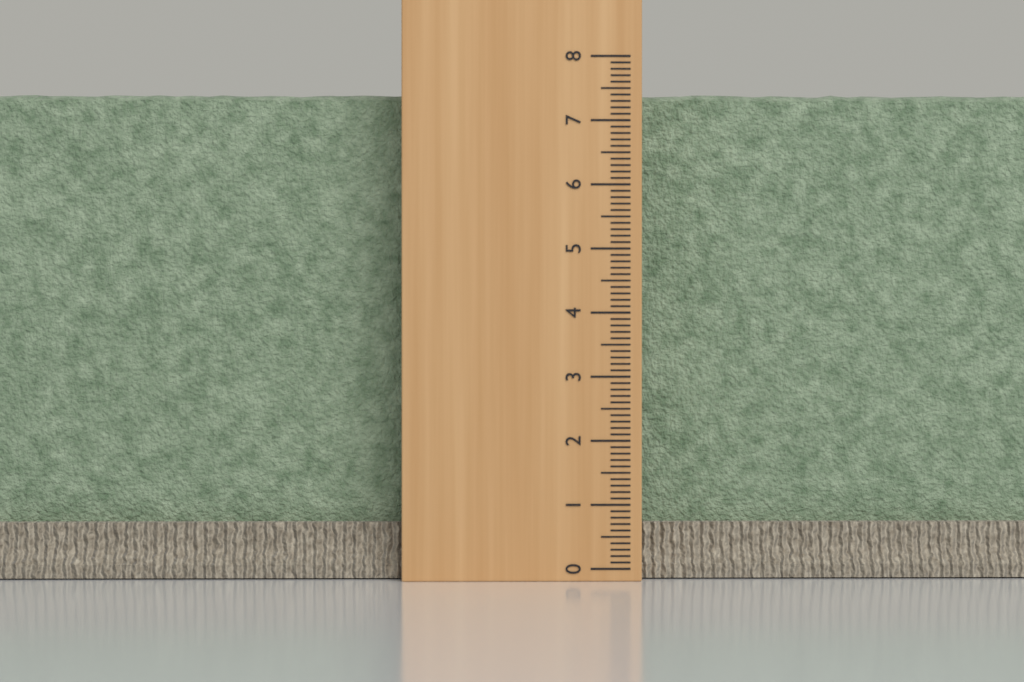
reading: 7.5 (no unit)
